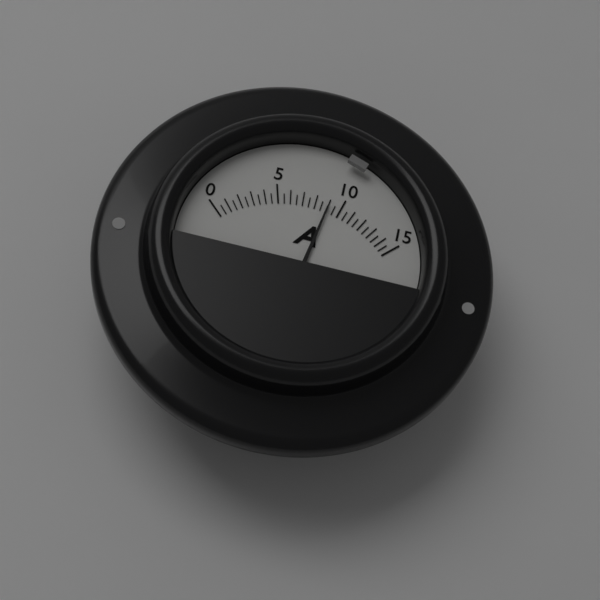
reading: 9.0 A
